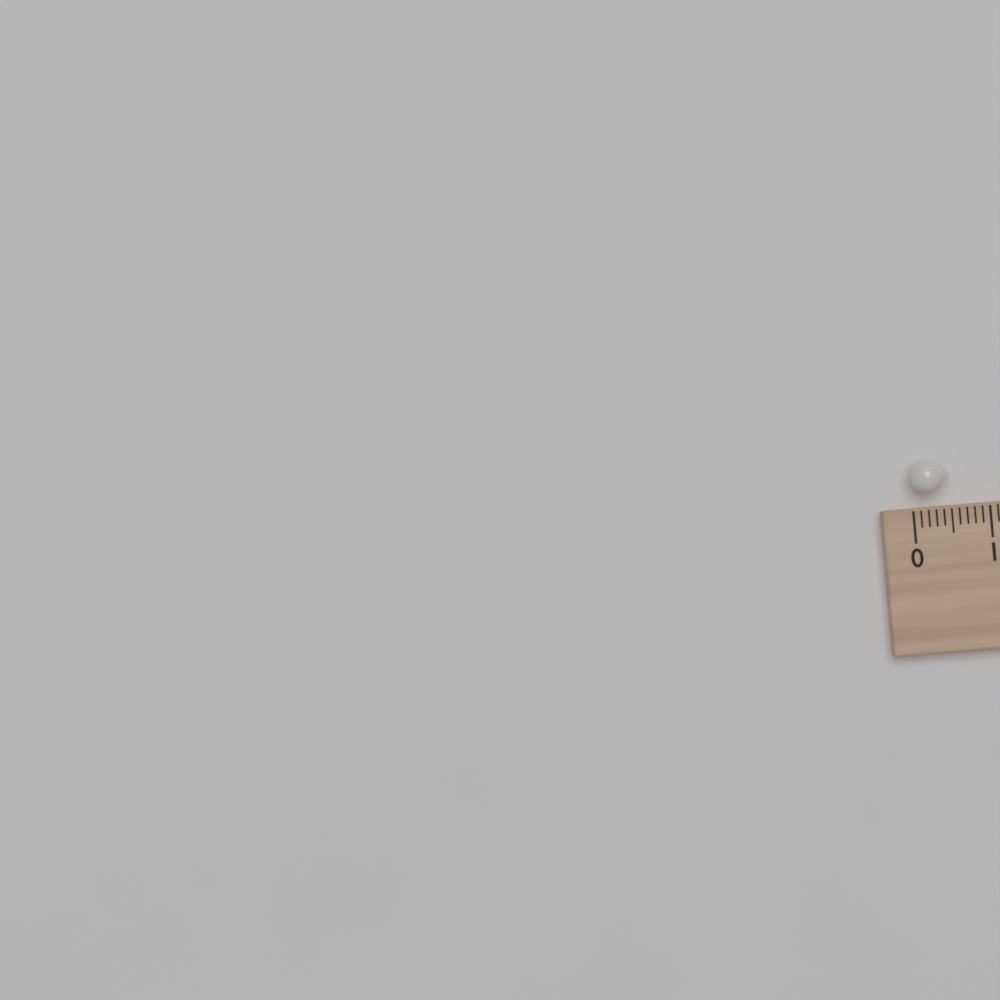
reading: 0.5 cm
